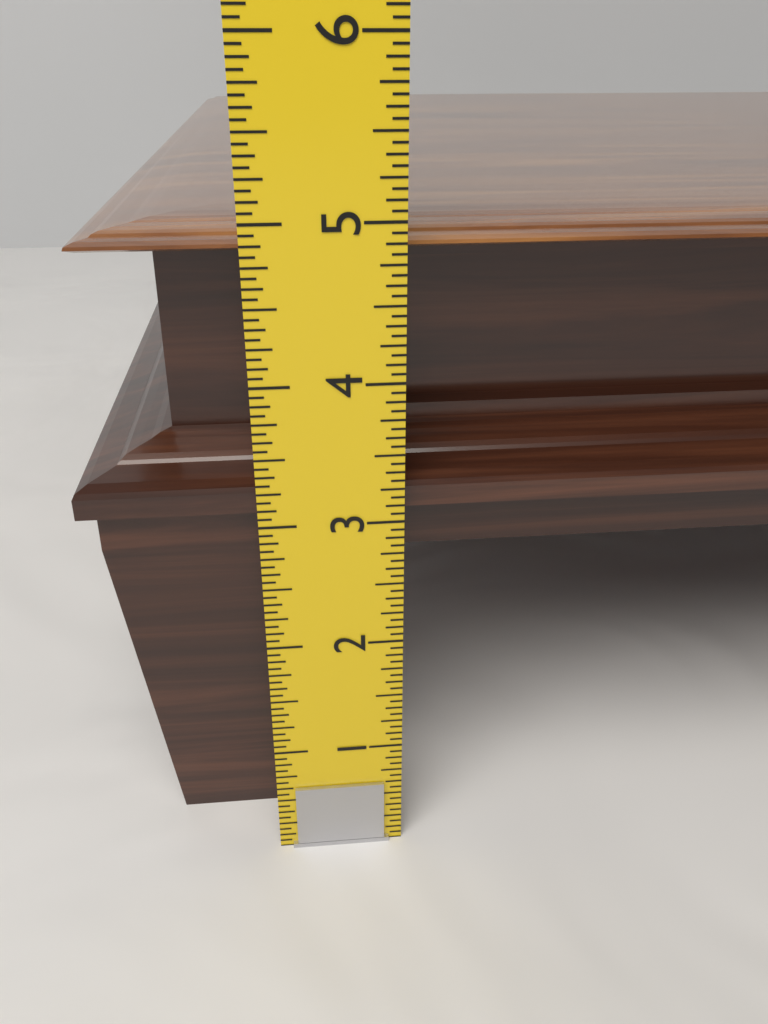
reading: 4.9375 in
